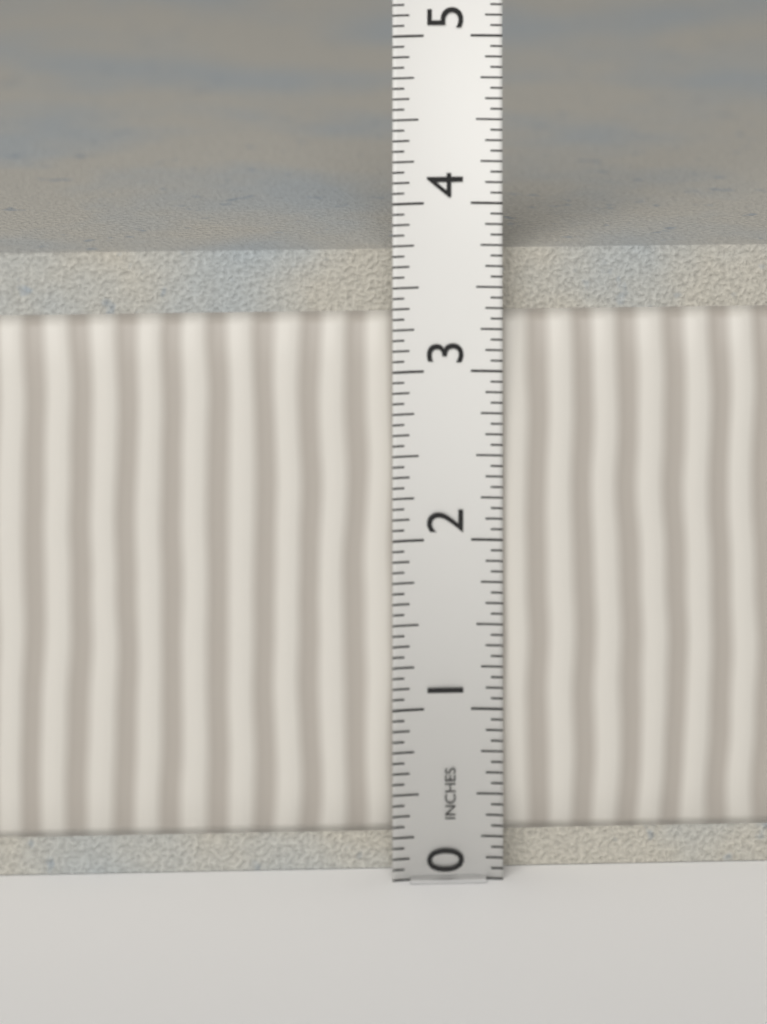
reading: 3.6875 in
